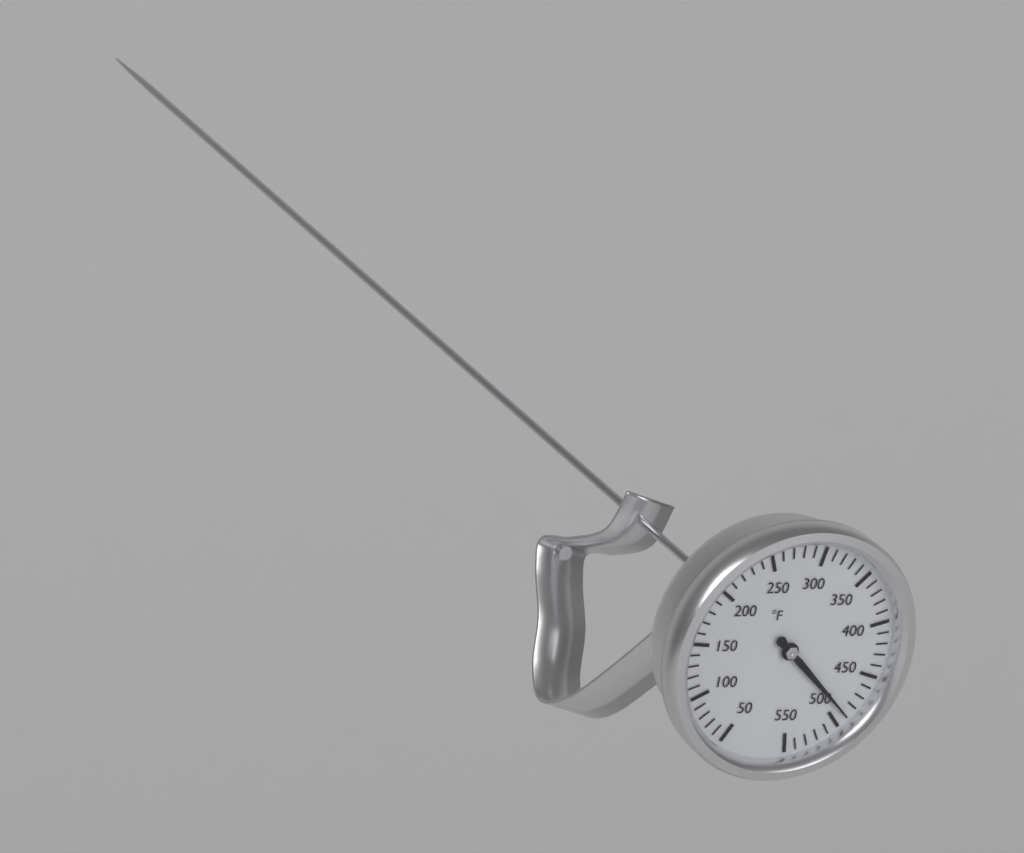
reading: 490 °F
